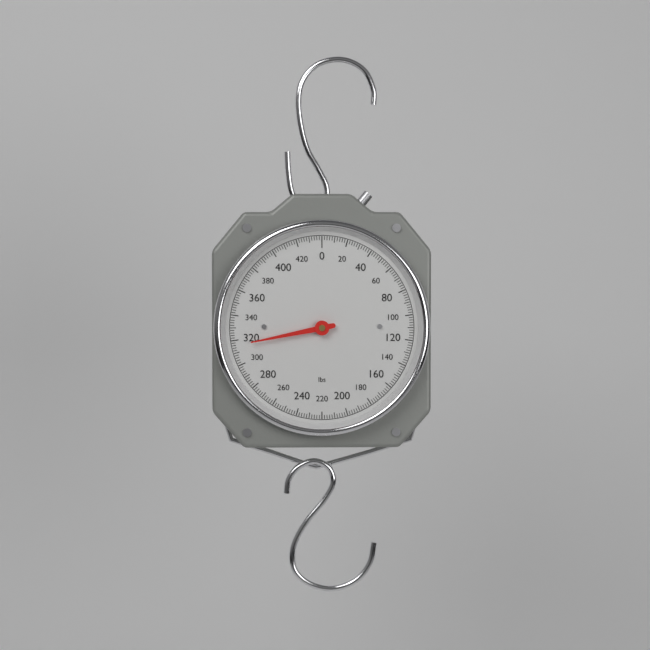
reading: 316 lbs
